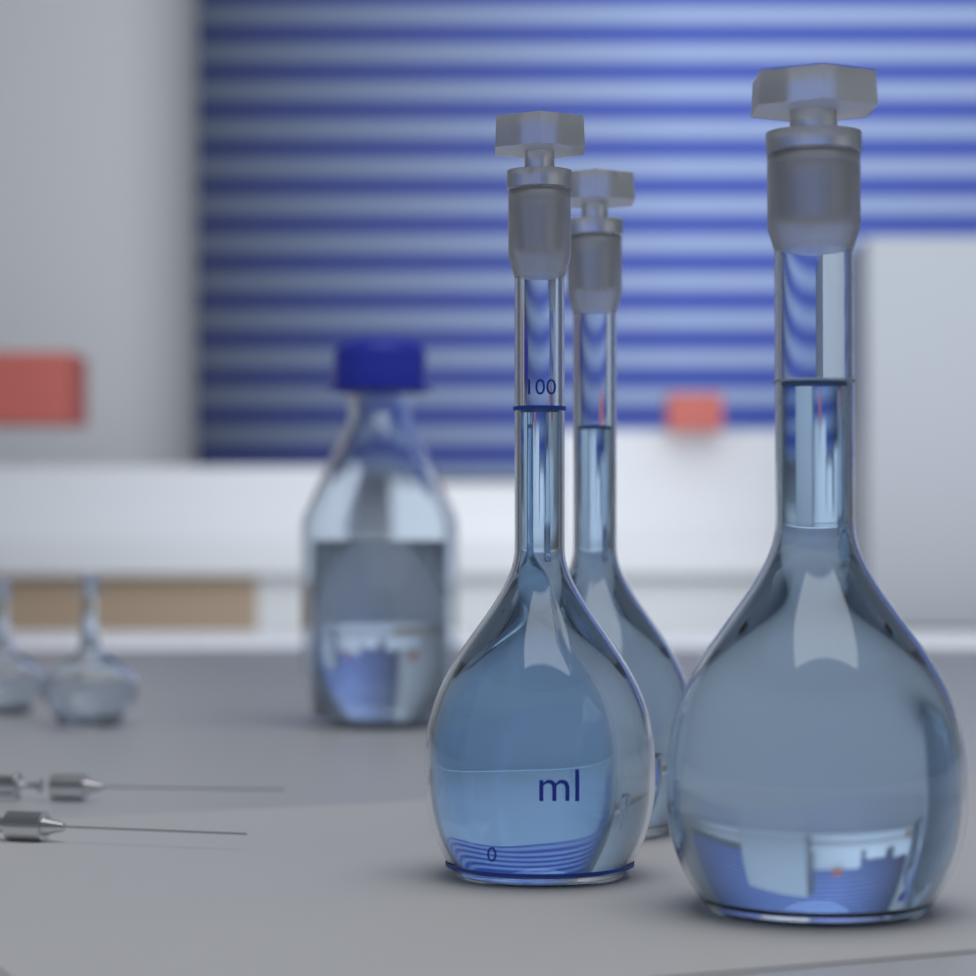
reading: 100 ml
